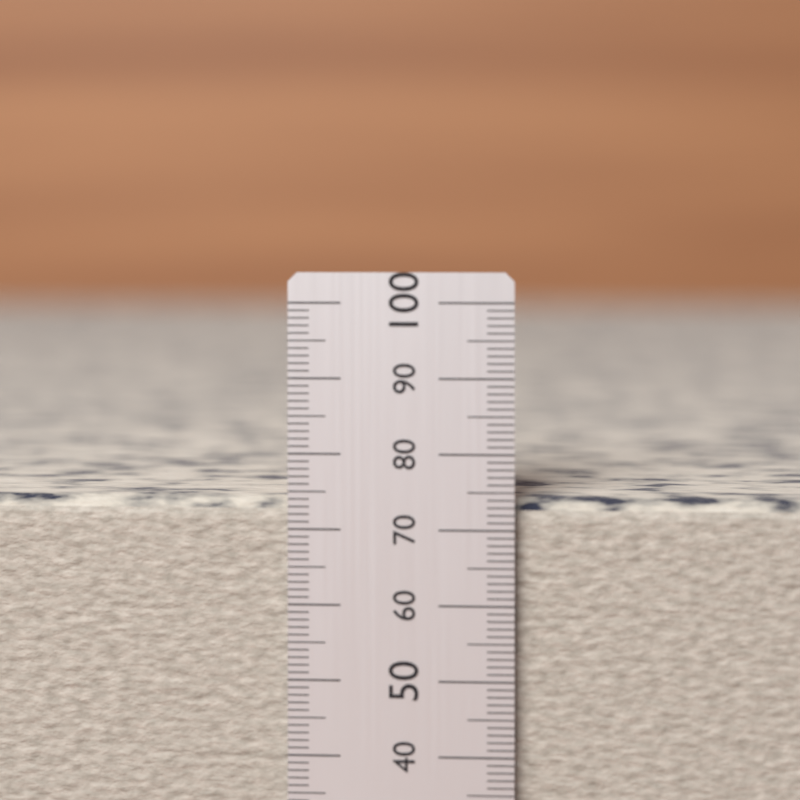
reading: 75 (no unit)
